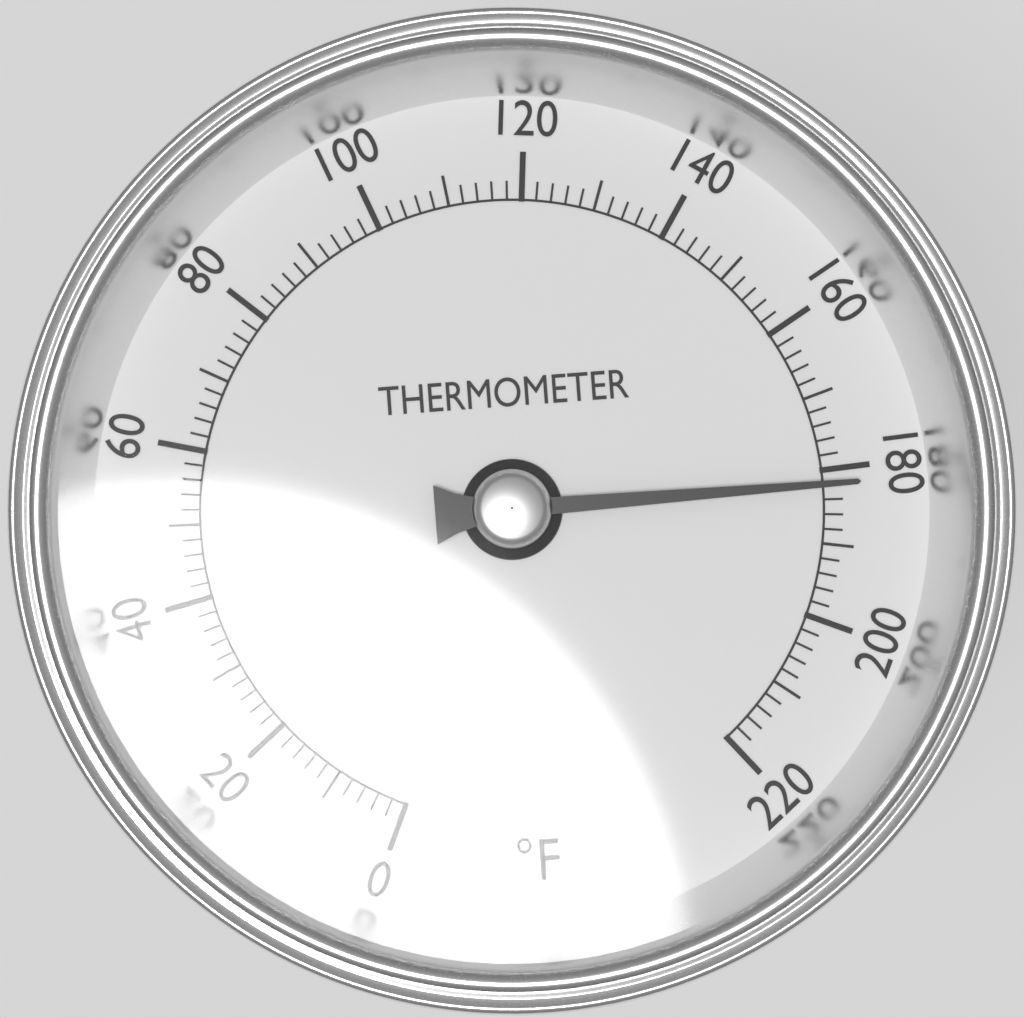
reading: 182 °F
